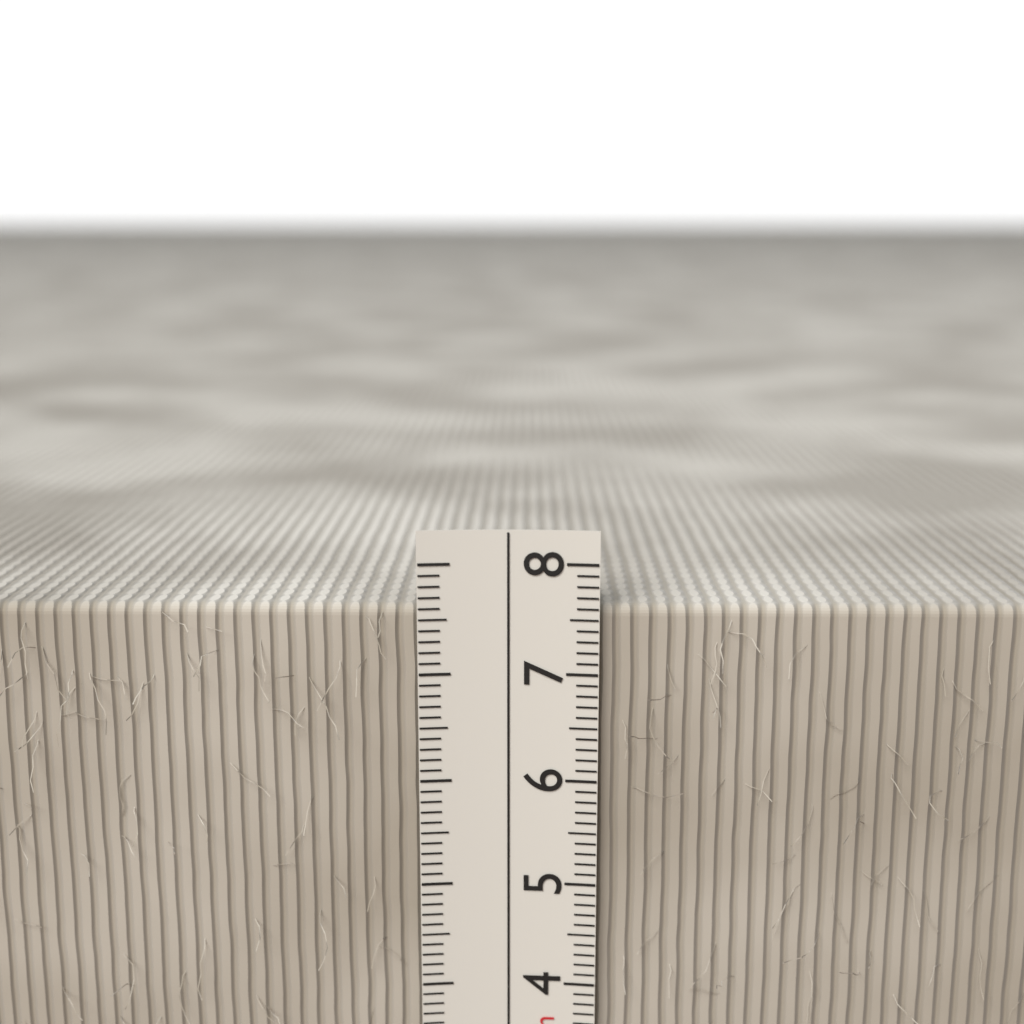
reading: 7.6 cm
